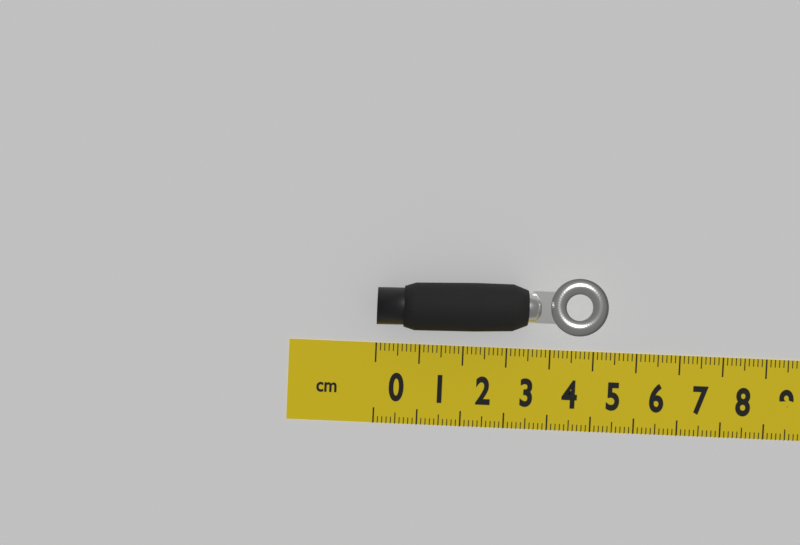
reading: 5.2 cm
